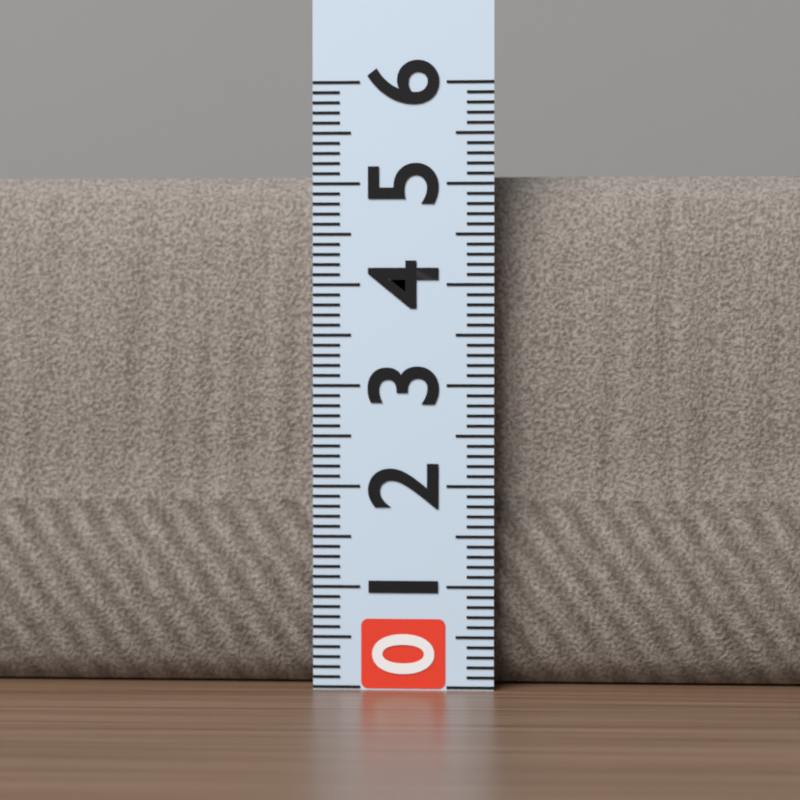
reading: 5.1 (no unit)
